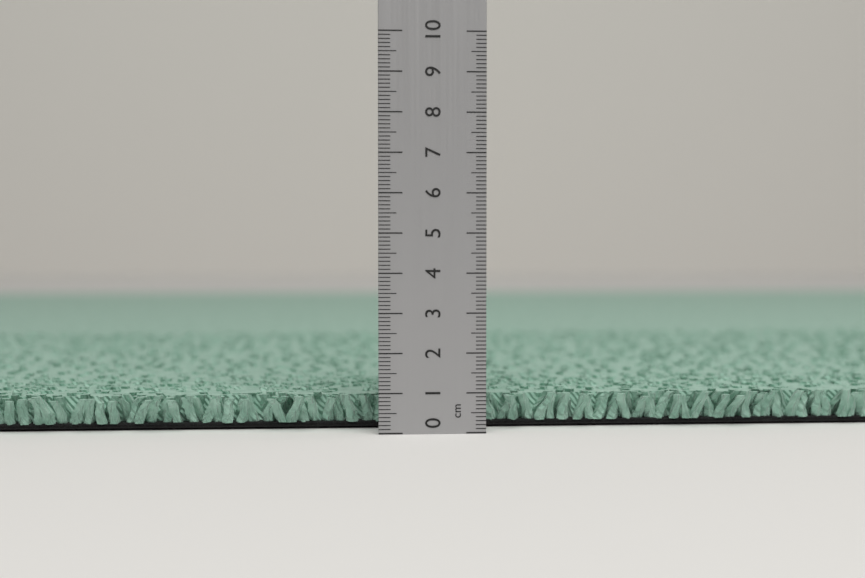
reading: 0.9 cm
